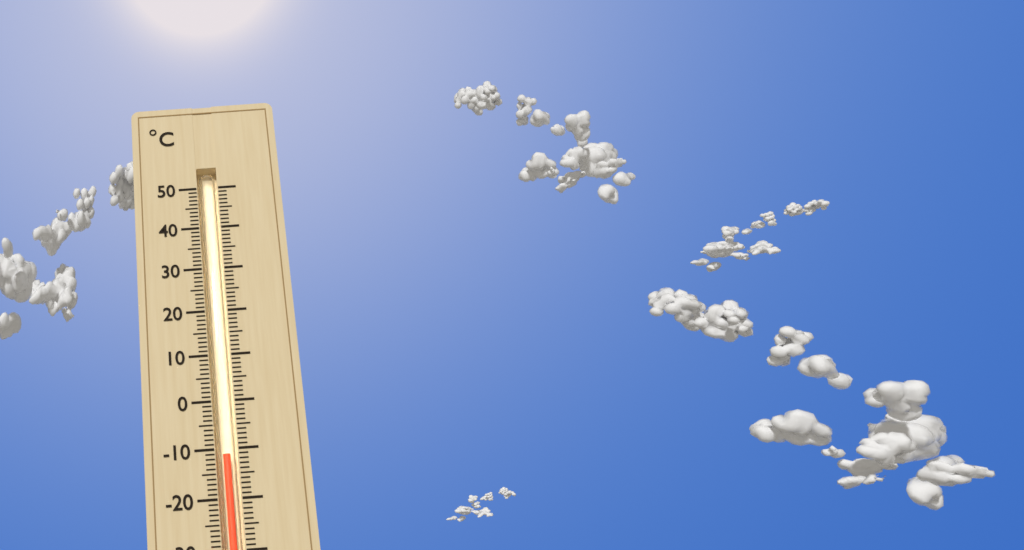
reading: -11 °C
